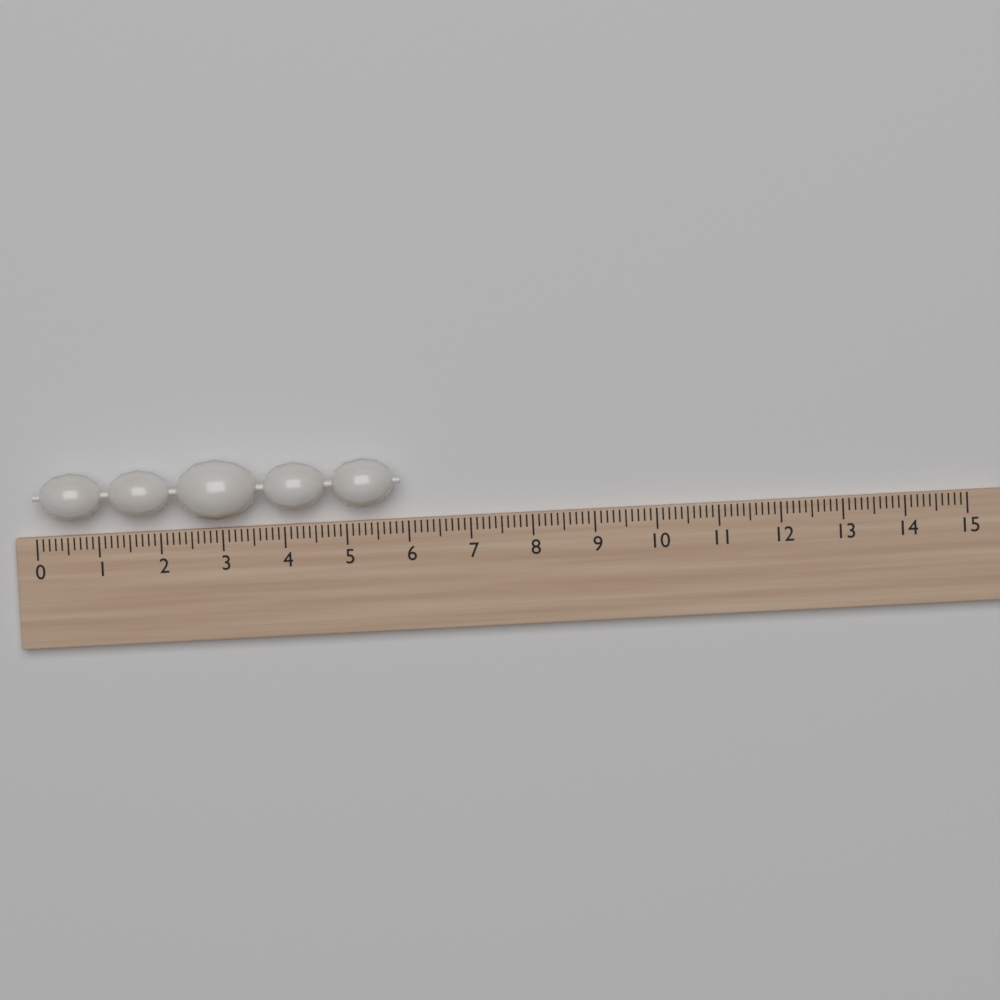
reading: 5.9 (no unit)
